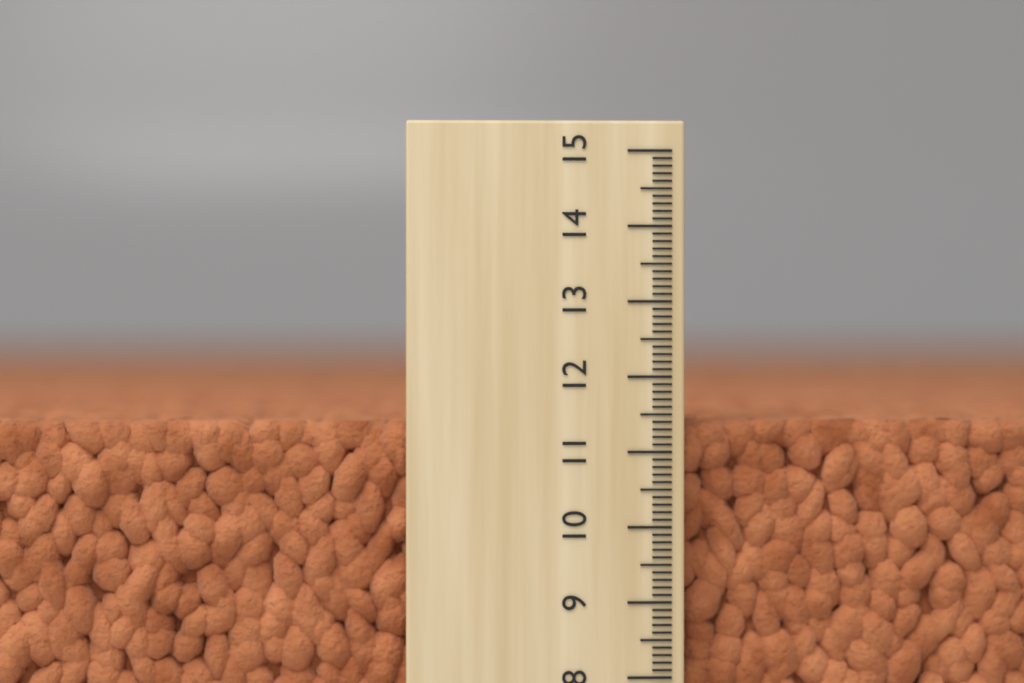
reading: 11.4 (no unit)
